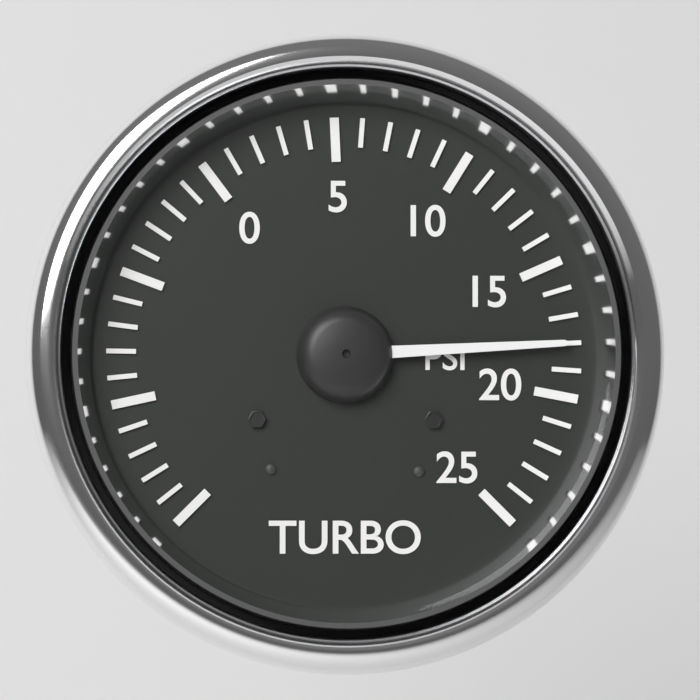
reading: 18 psi
